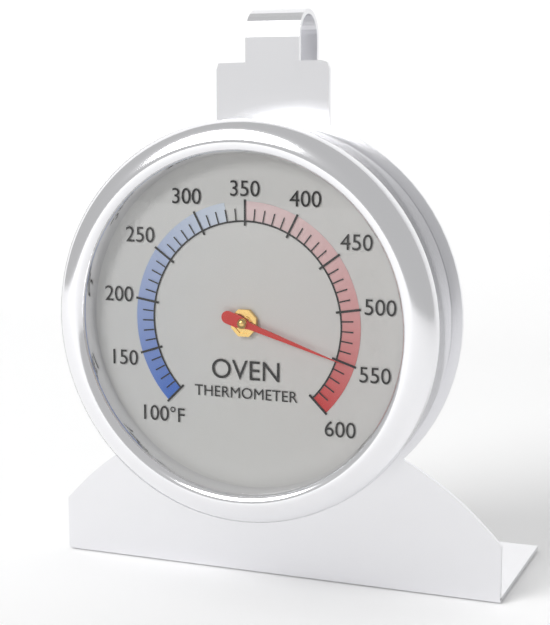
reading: 550 °F
